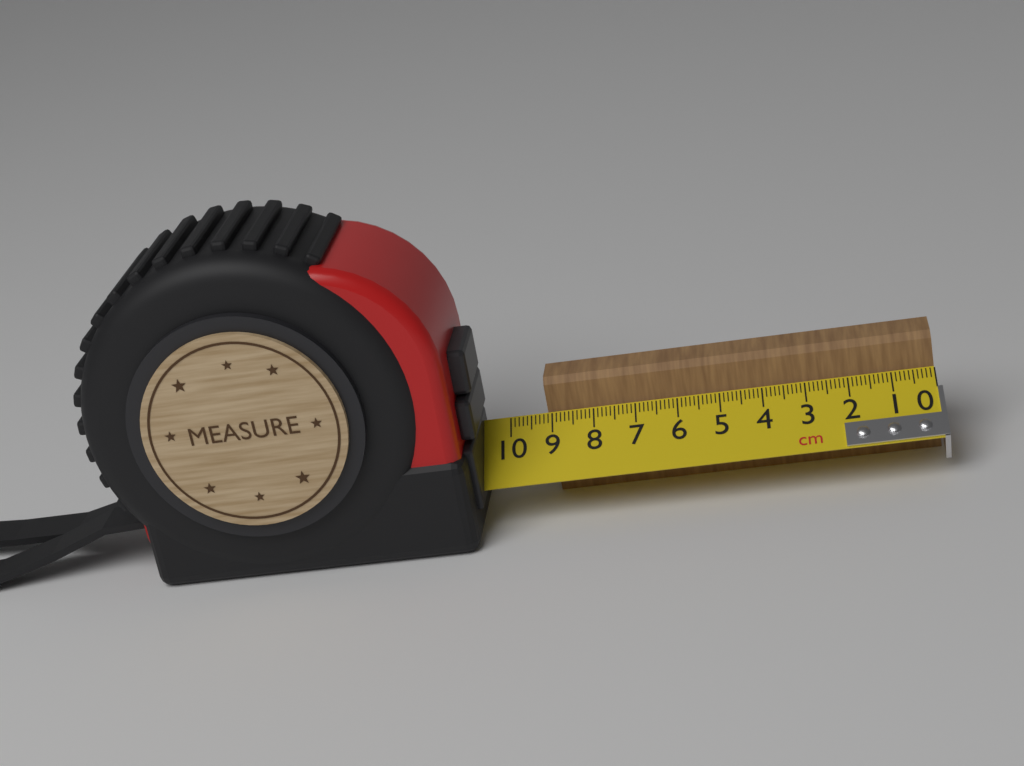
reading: 9.1 cm
